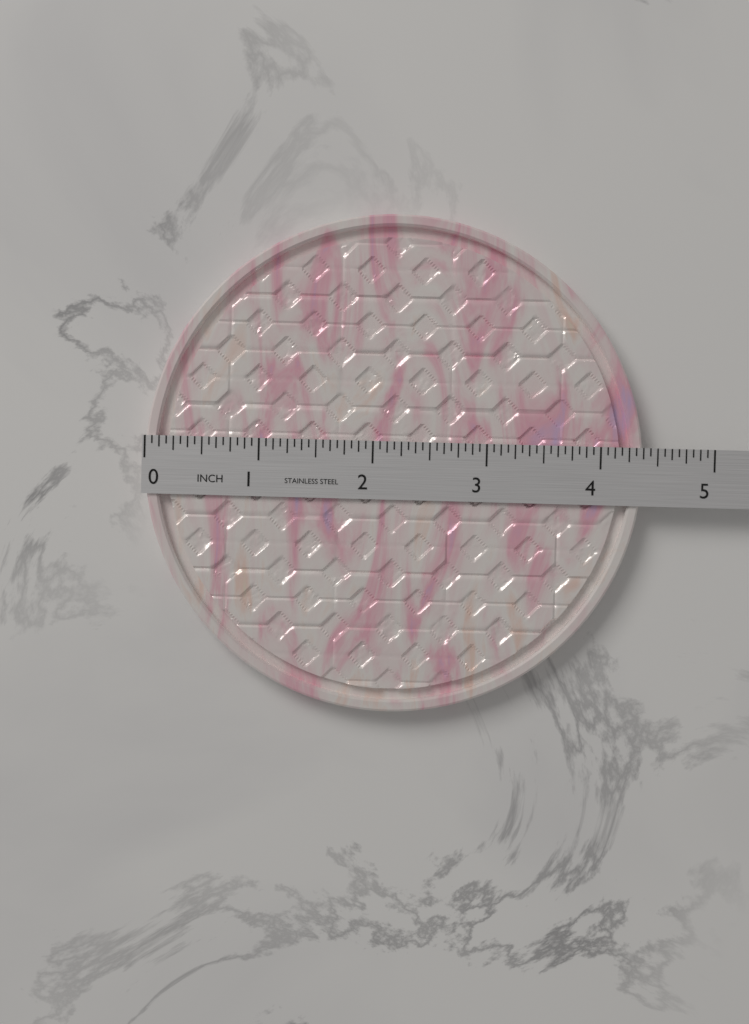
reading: 4.3750 in
